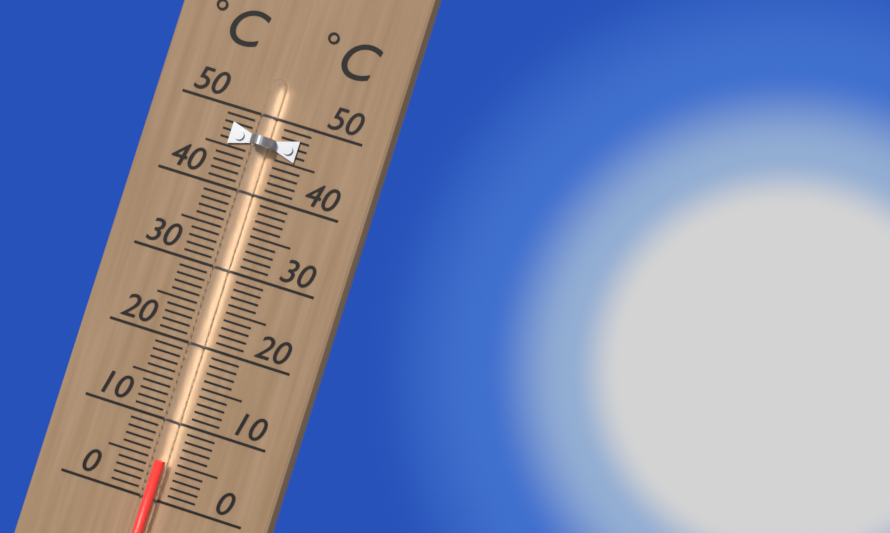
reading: 5 °C
